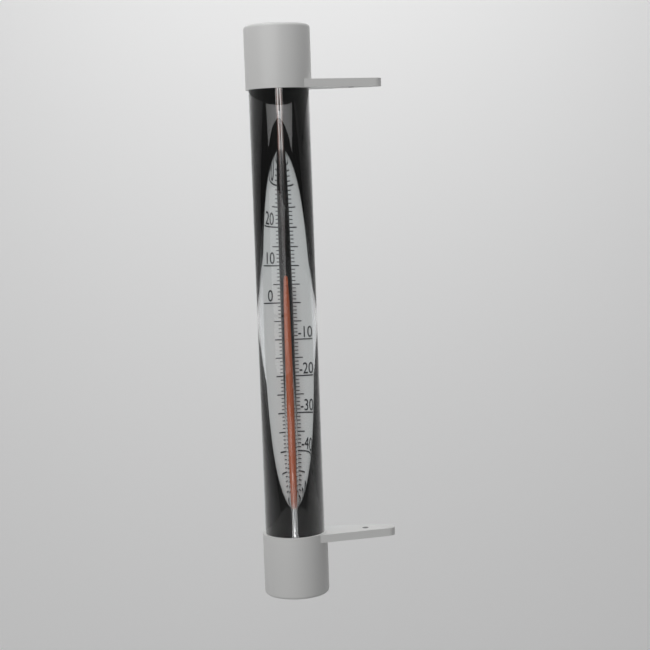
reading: 5 °C
